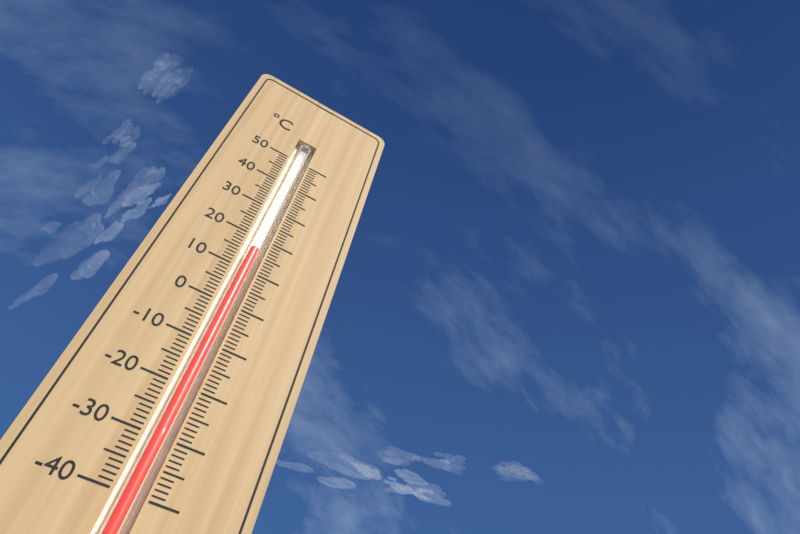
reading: 16 °C
